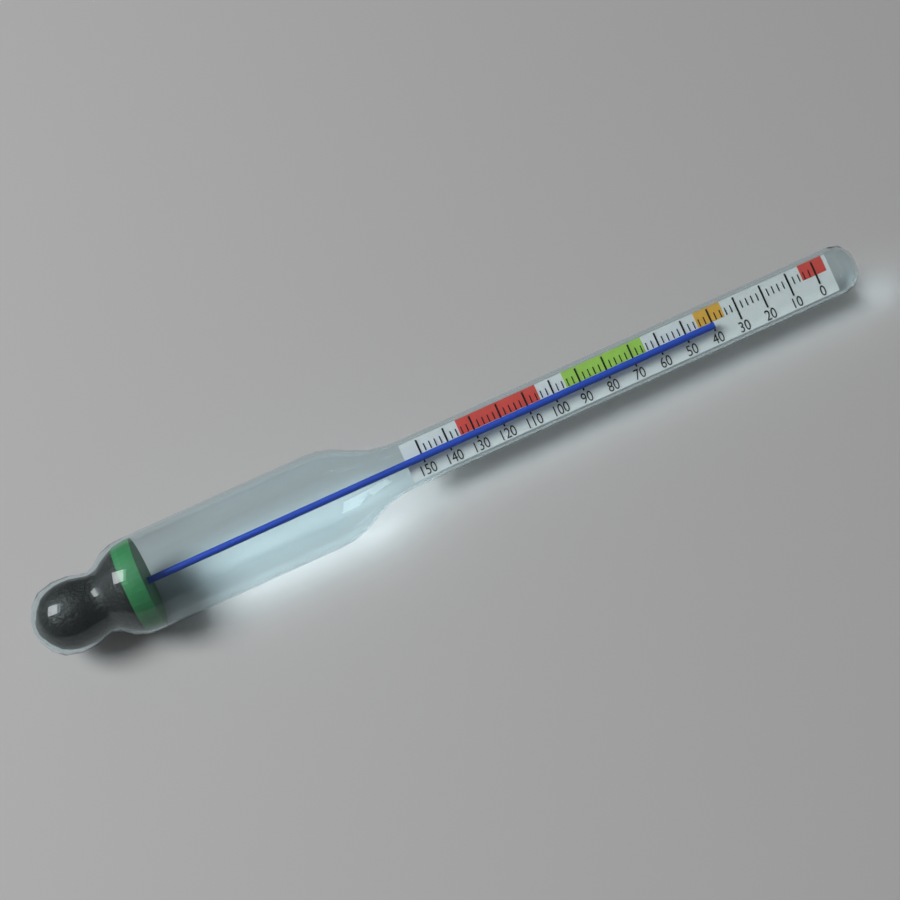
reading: 40 (no unit)
